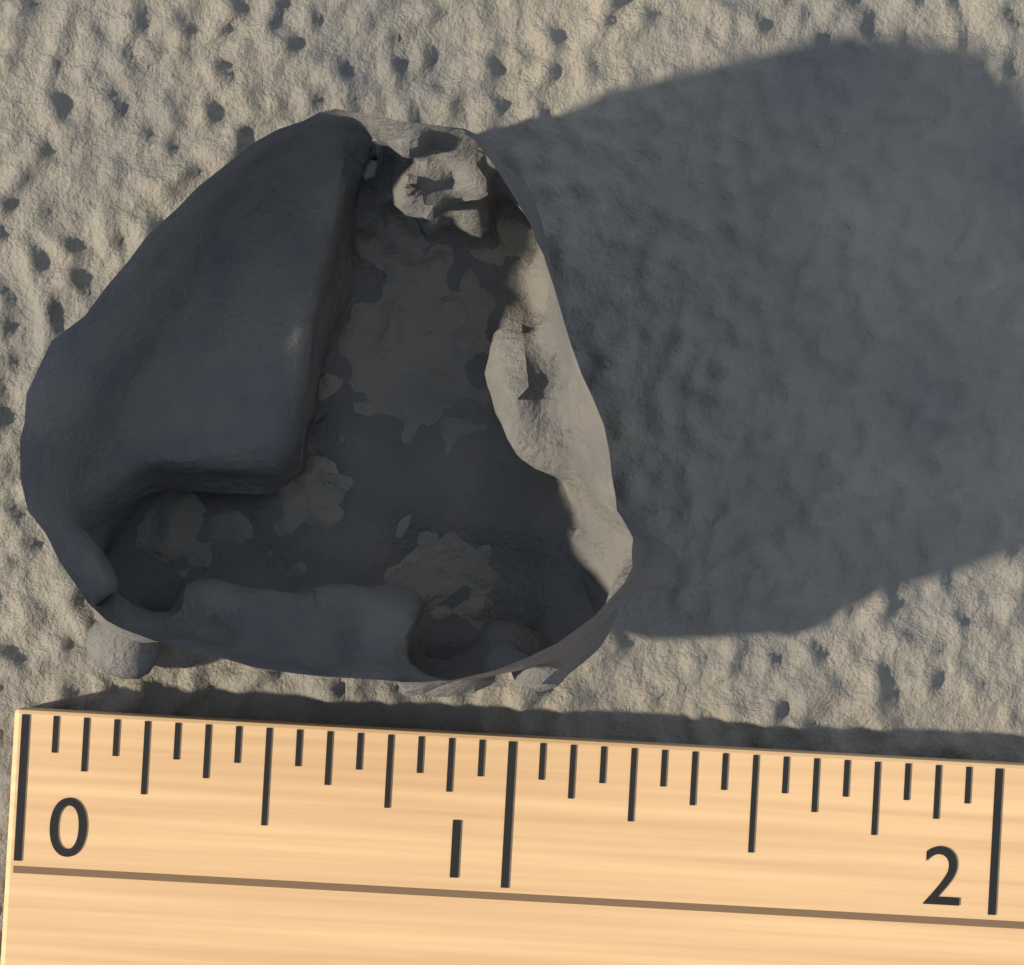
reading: 1.3125 (no unit)
